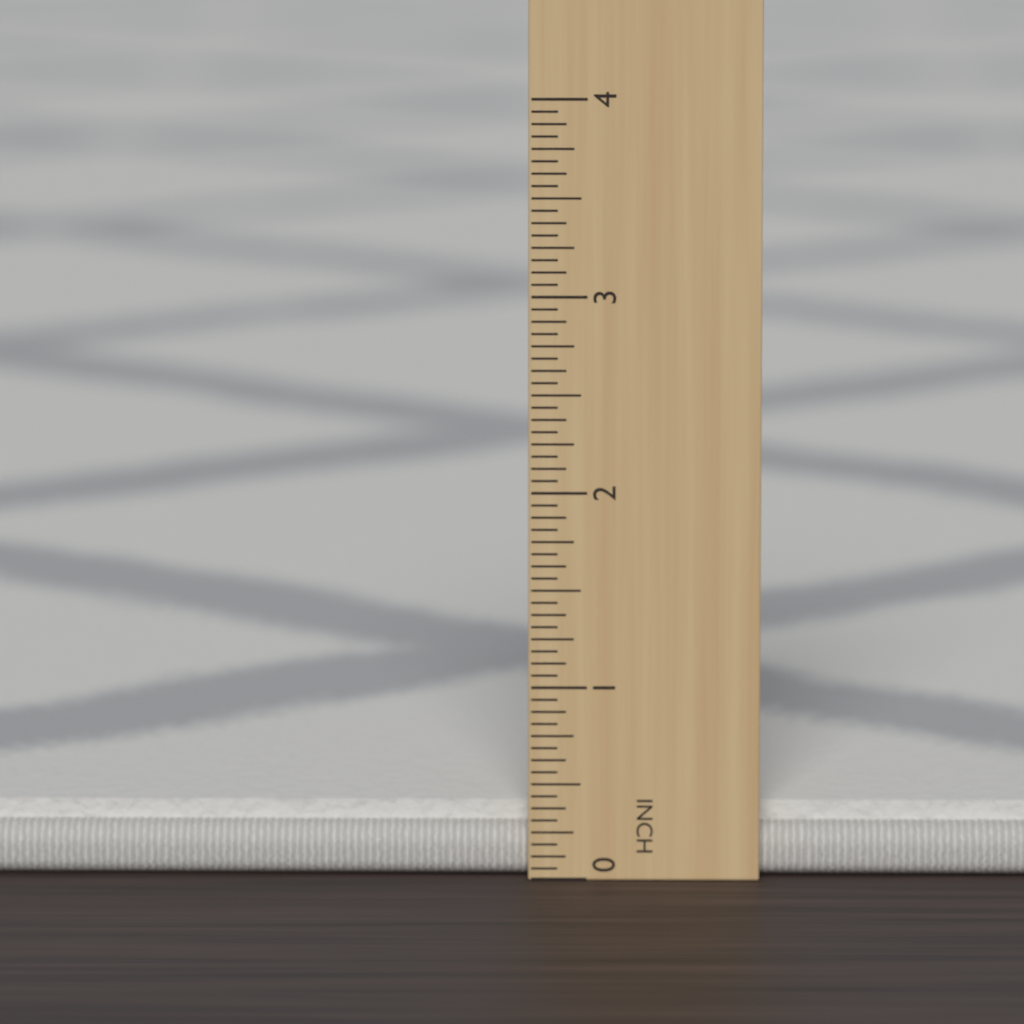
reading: 0.3750 in
